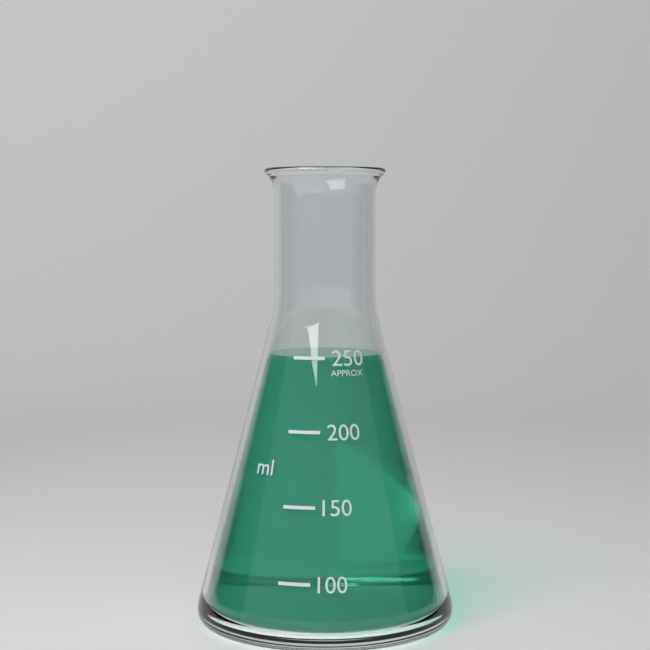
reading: 250 ml
